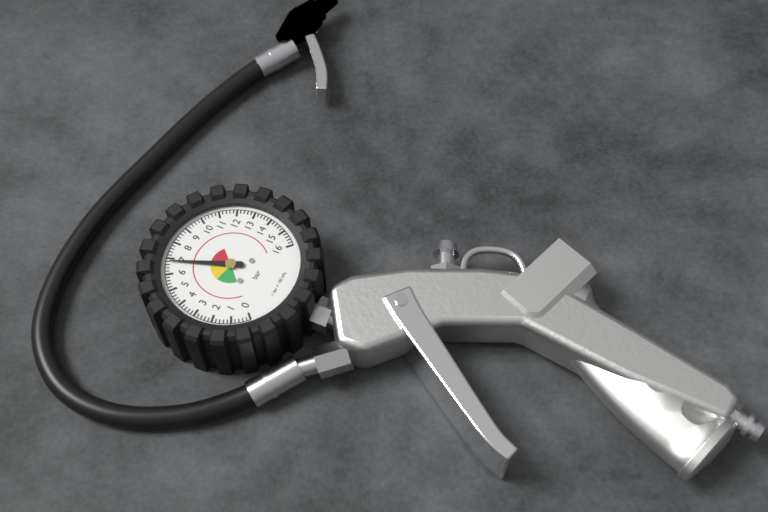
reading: 6.8 bar
